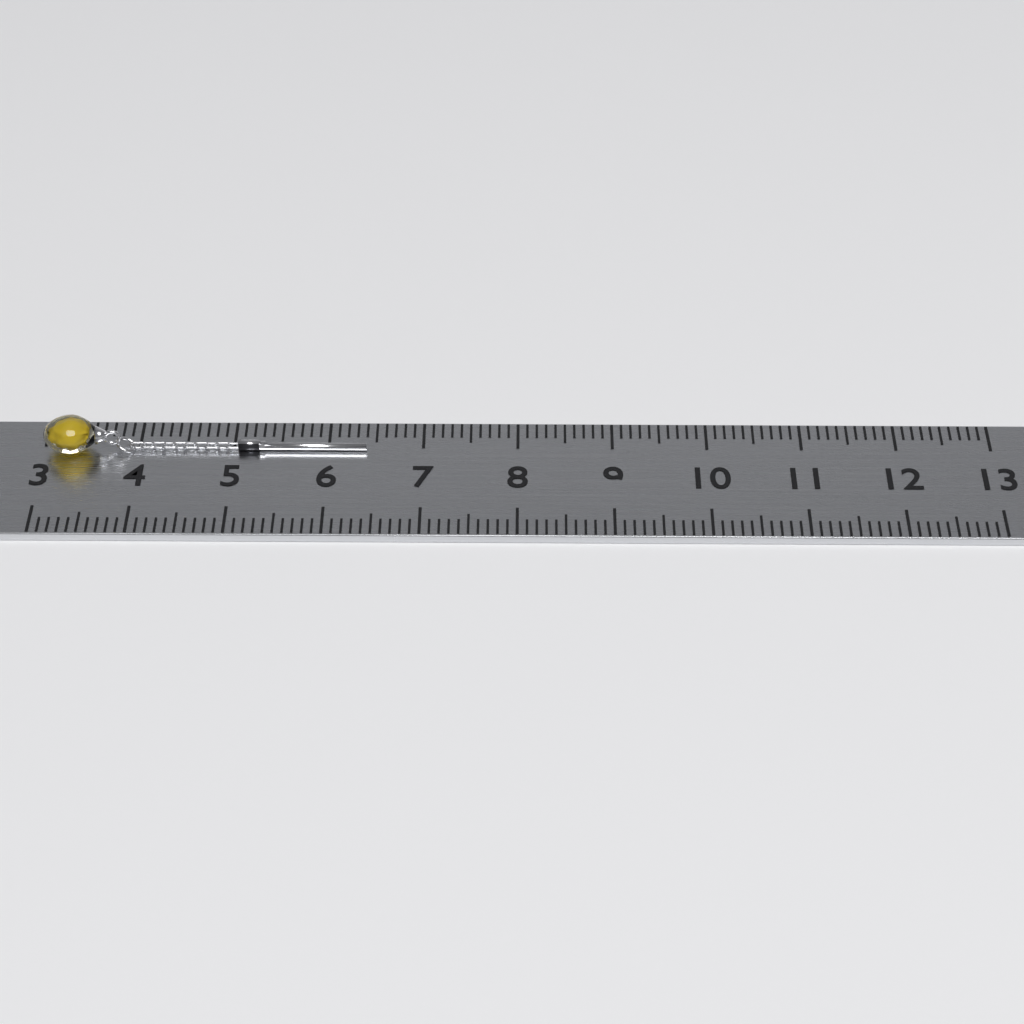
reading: 6.4 (no unit)
